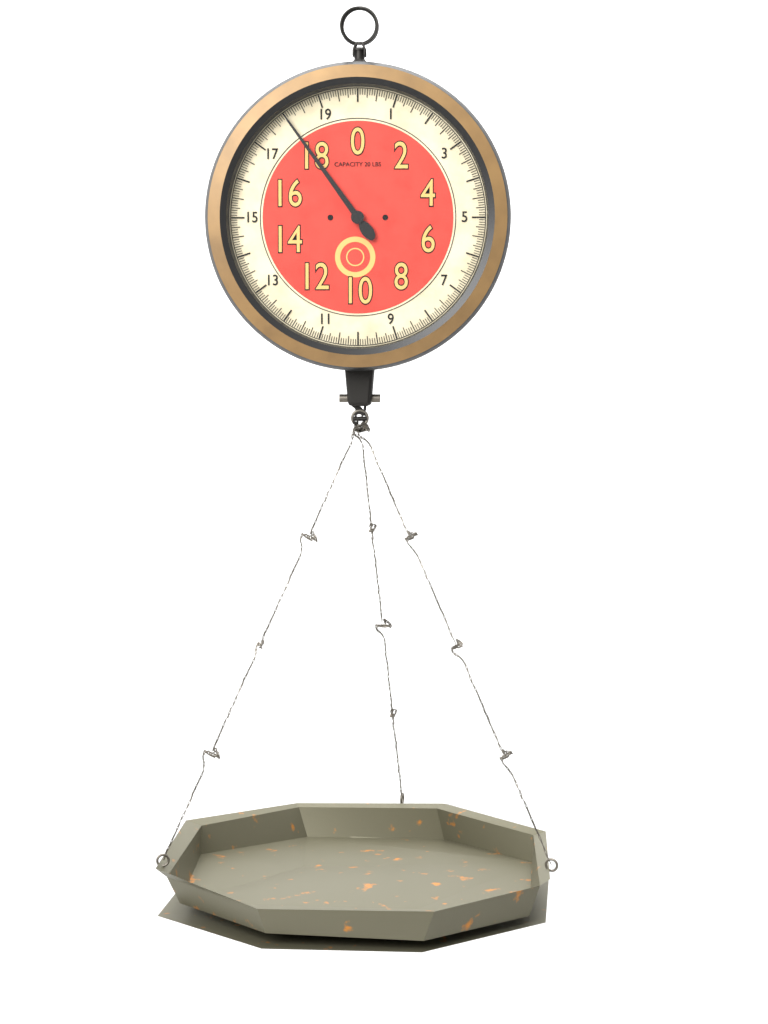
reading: 18.0000 lbs
